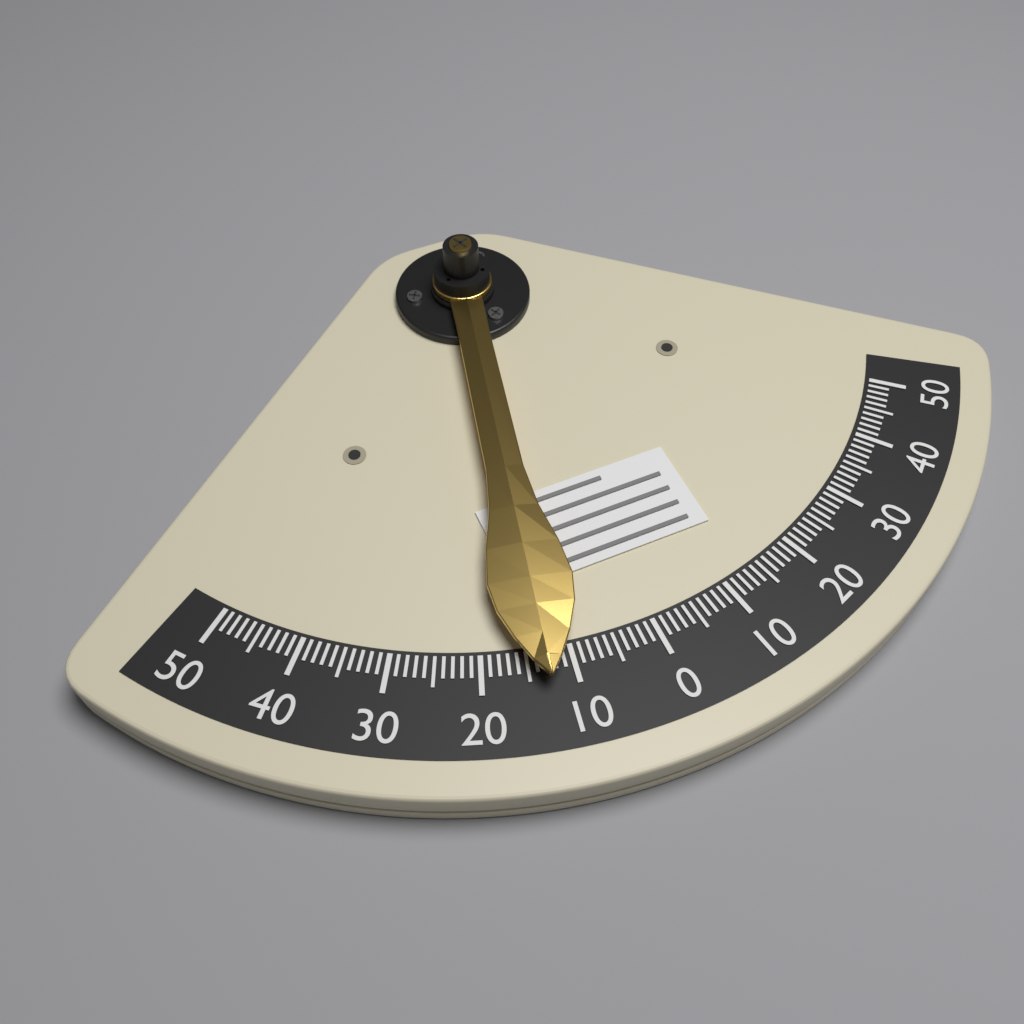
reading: 13 (no unit)
